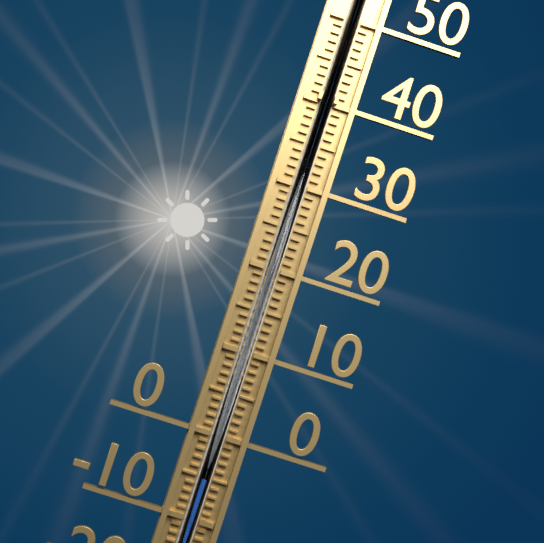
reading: -5 °C
